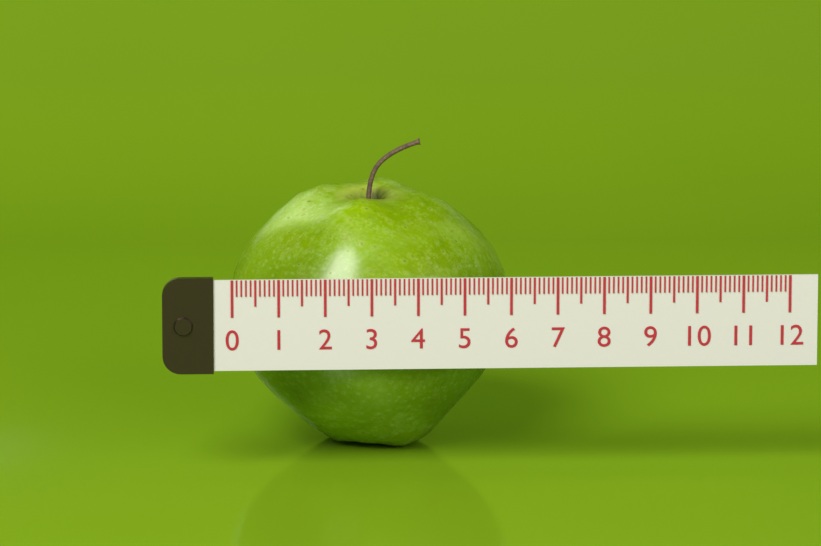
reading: 6.1 (no unit)
